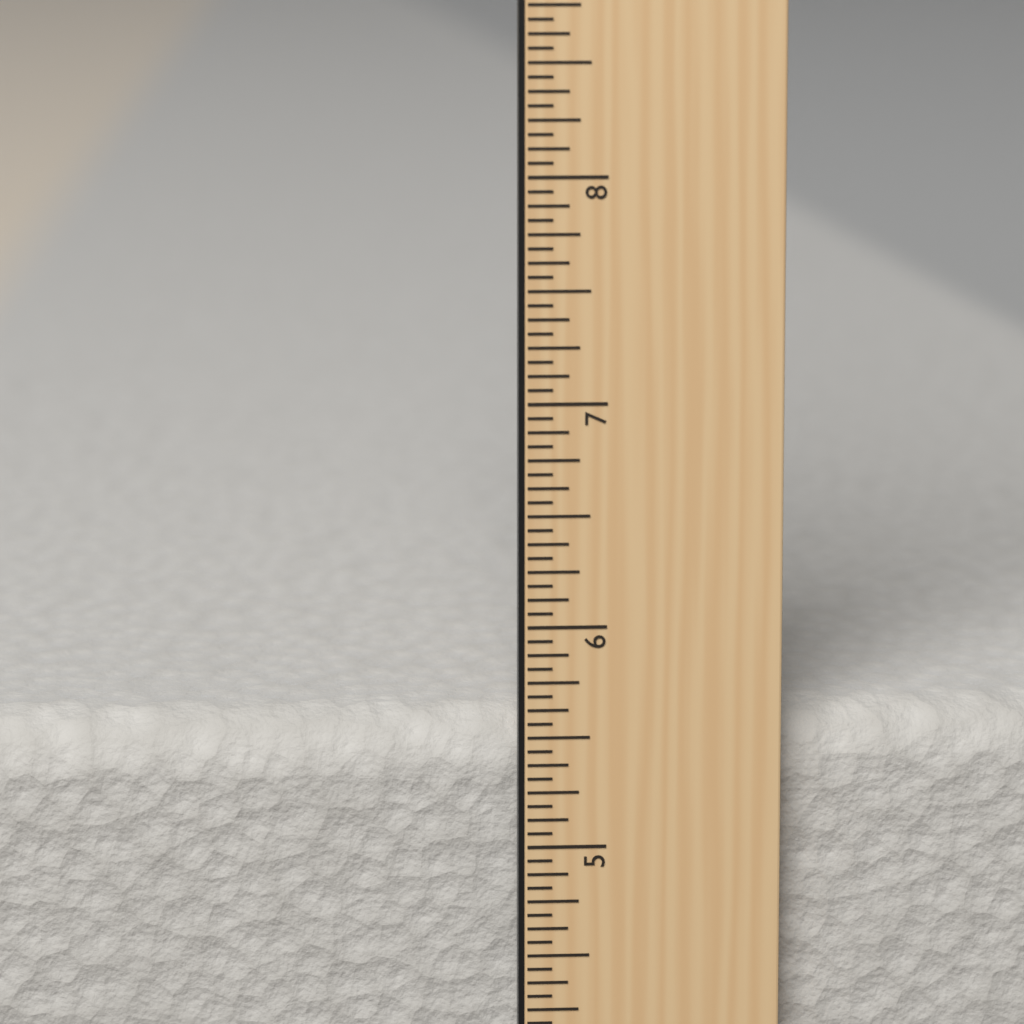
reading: 5.5625 in
